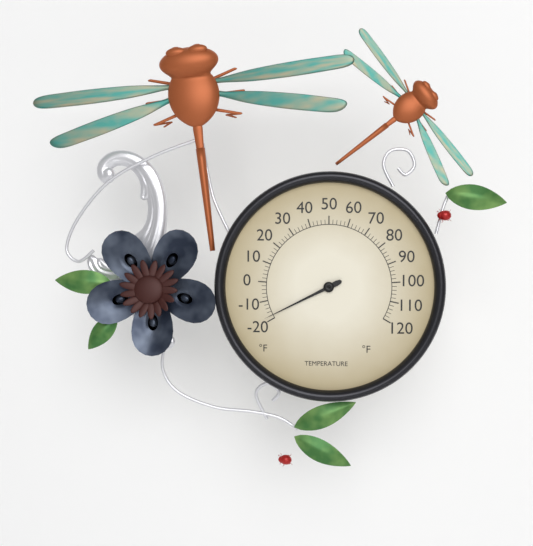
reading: -18 °F
